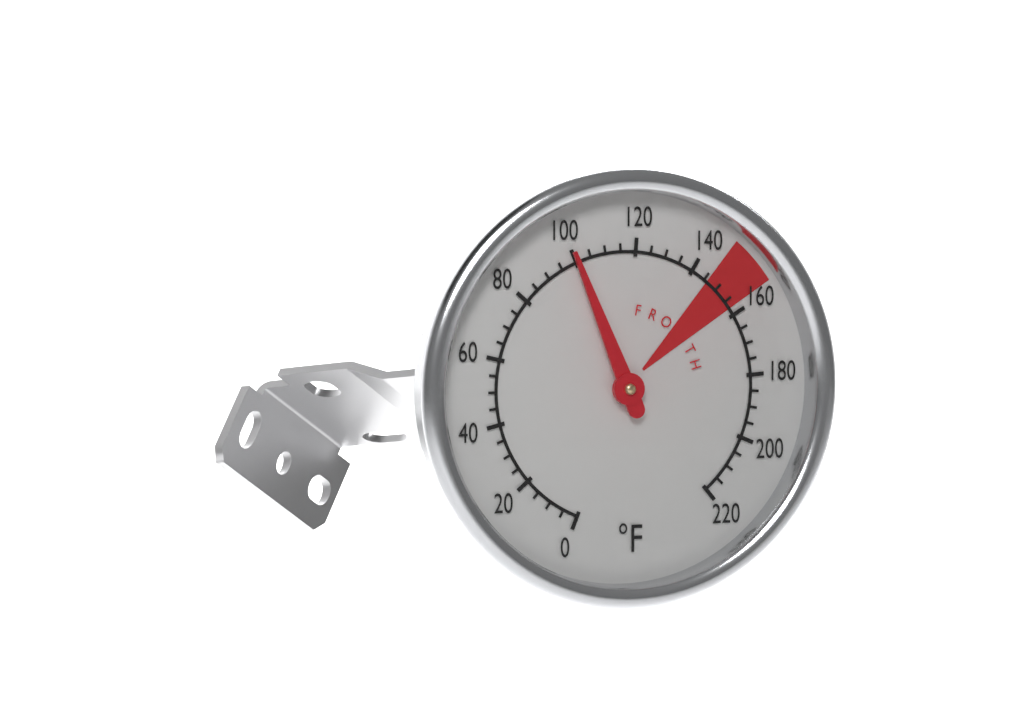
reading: 100 °F
